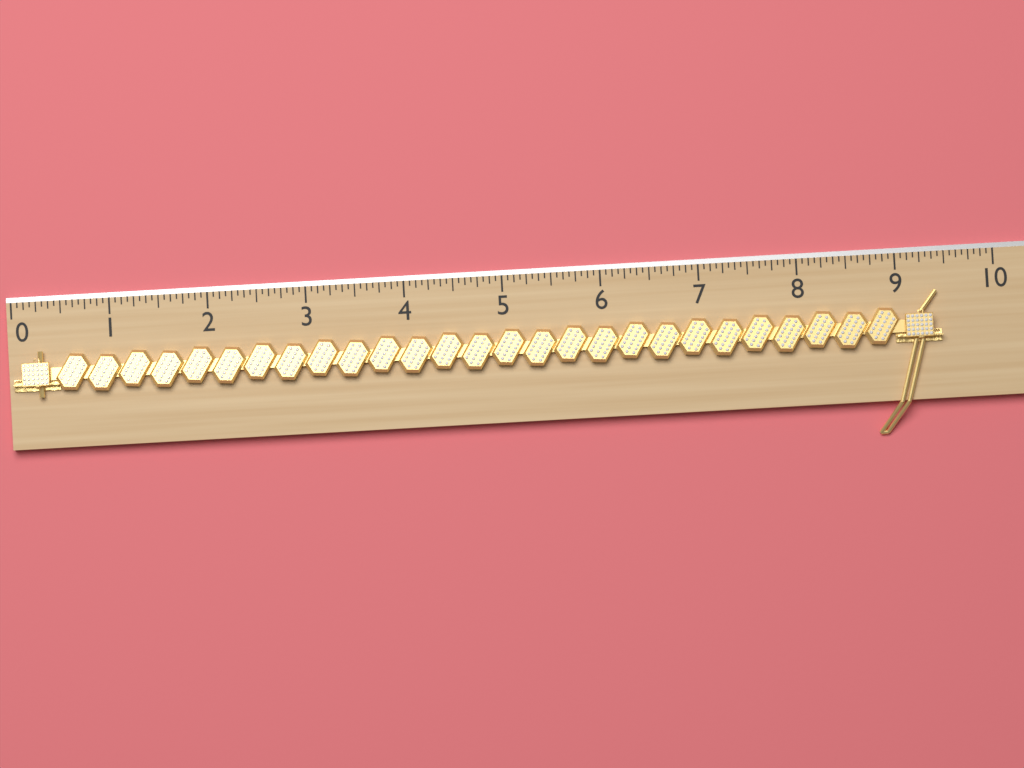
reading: 9.4375 (no unit)
